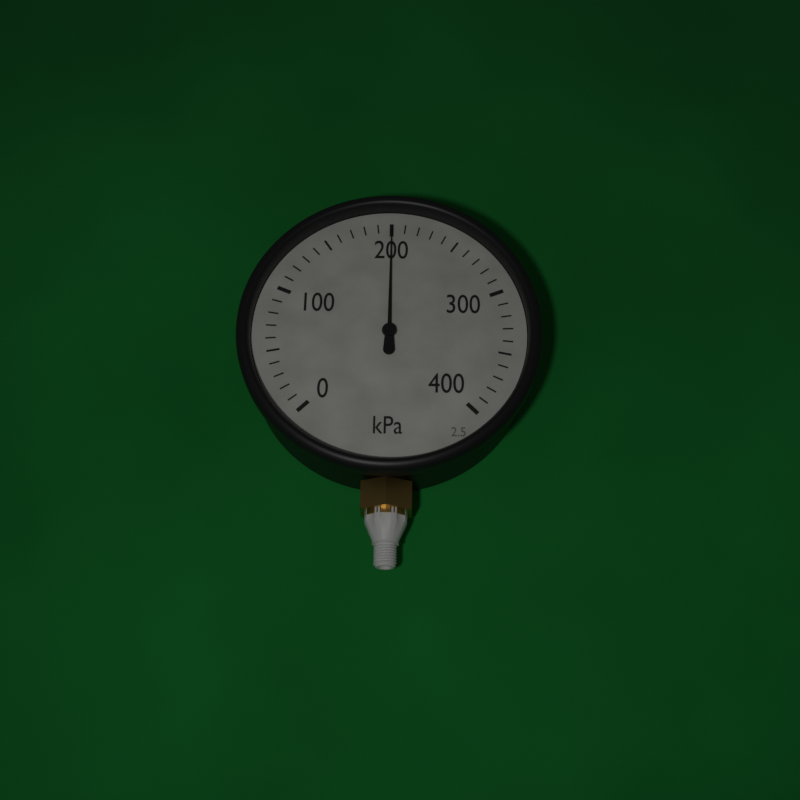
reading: 200 kPa
